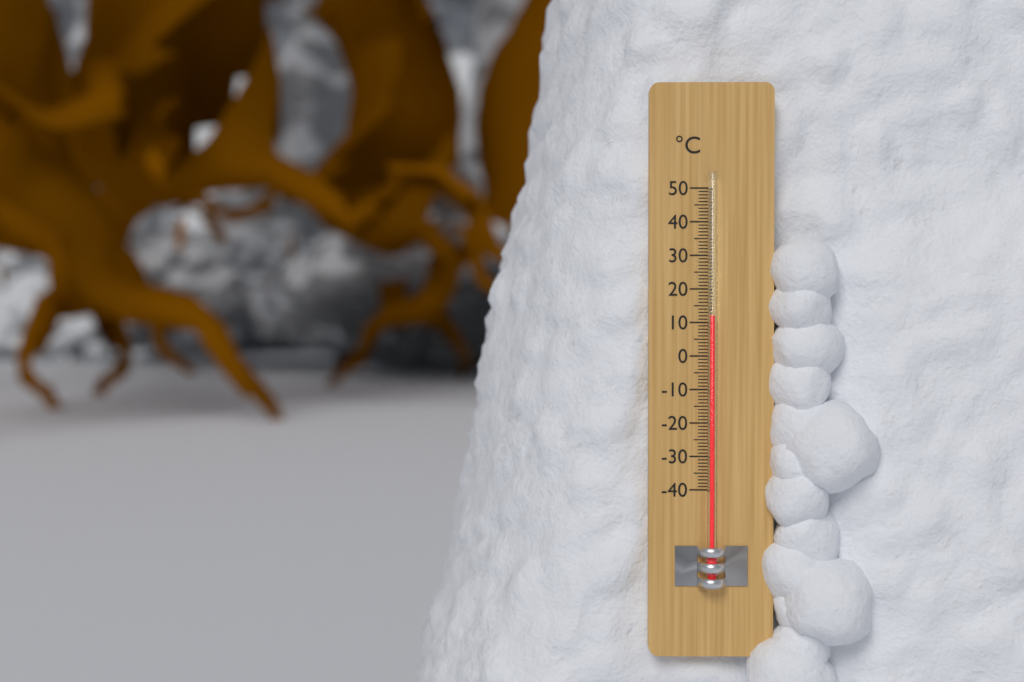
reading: 12 °C
